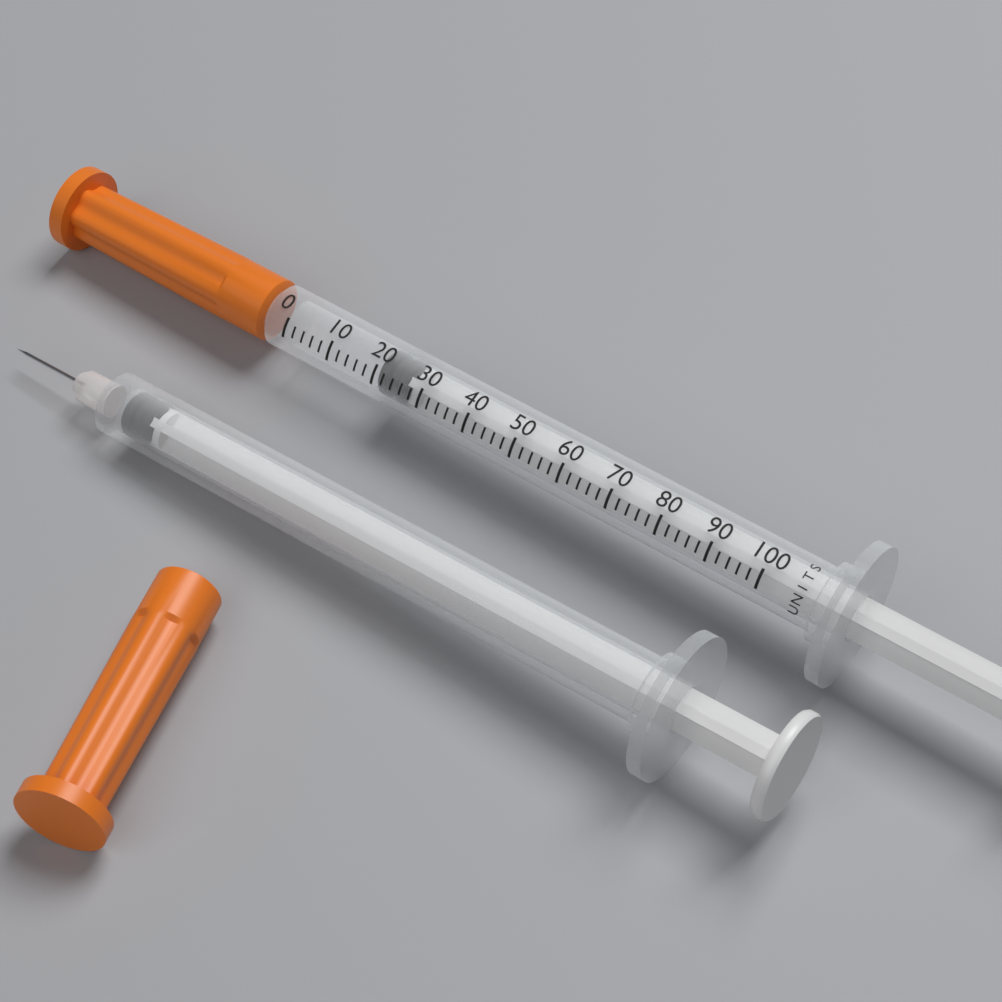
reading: 20 units
